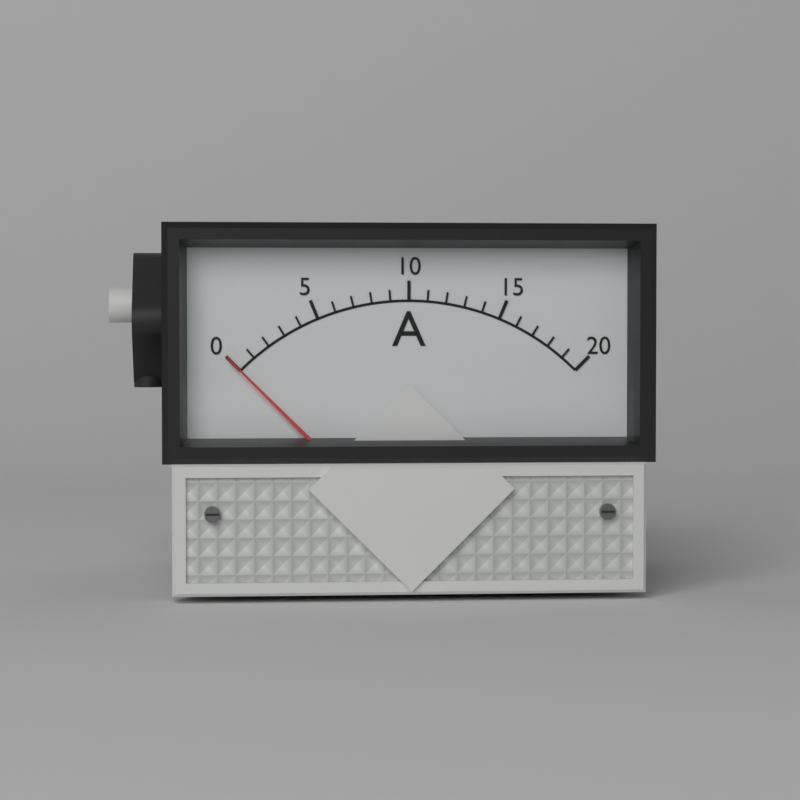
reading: 0 A
